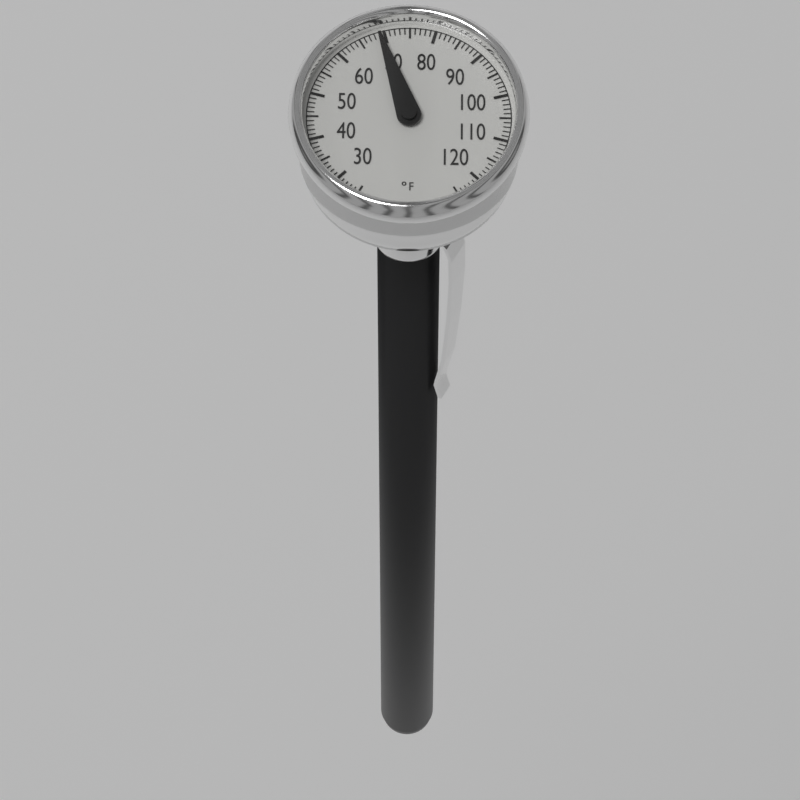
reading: 69 °F
